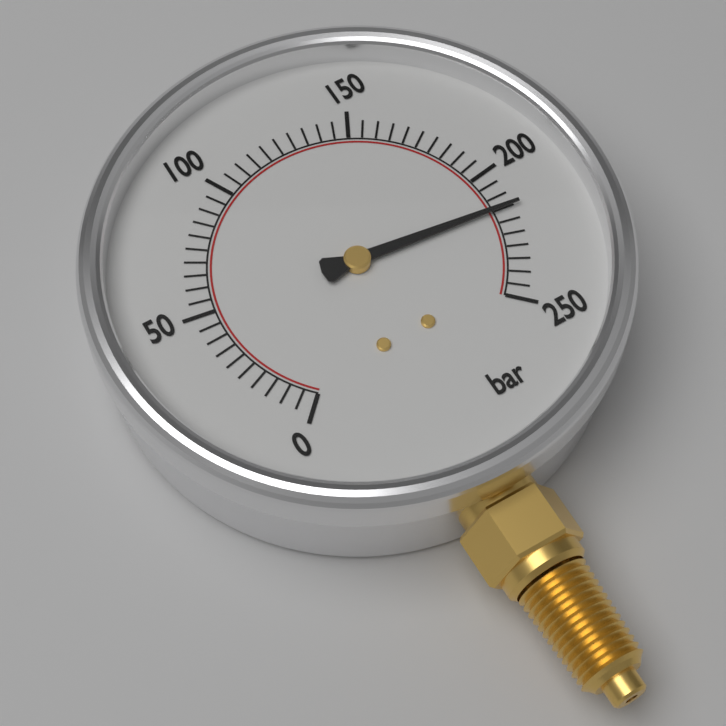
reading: 215 bar
